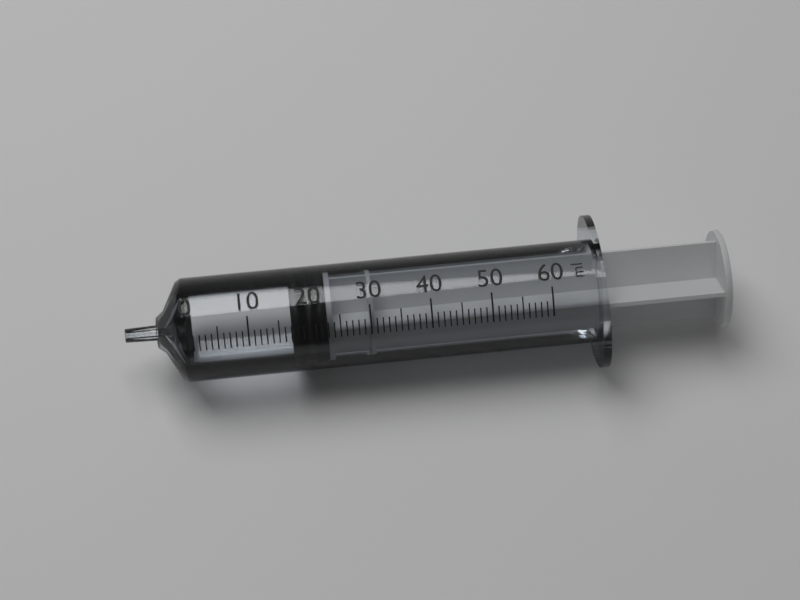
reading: 17 ml
